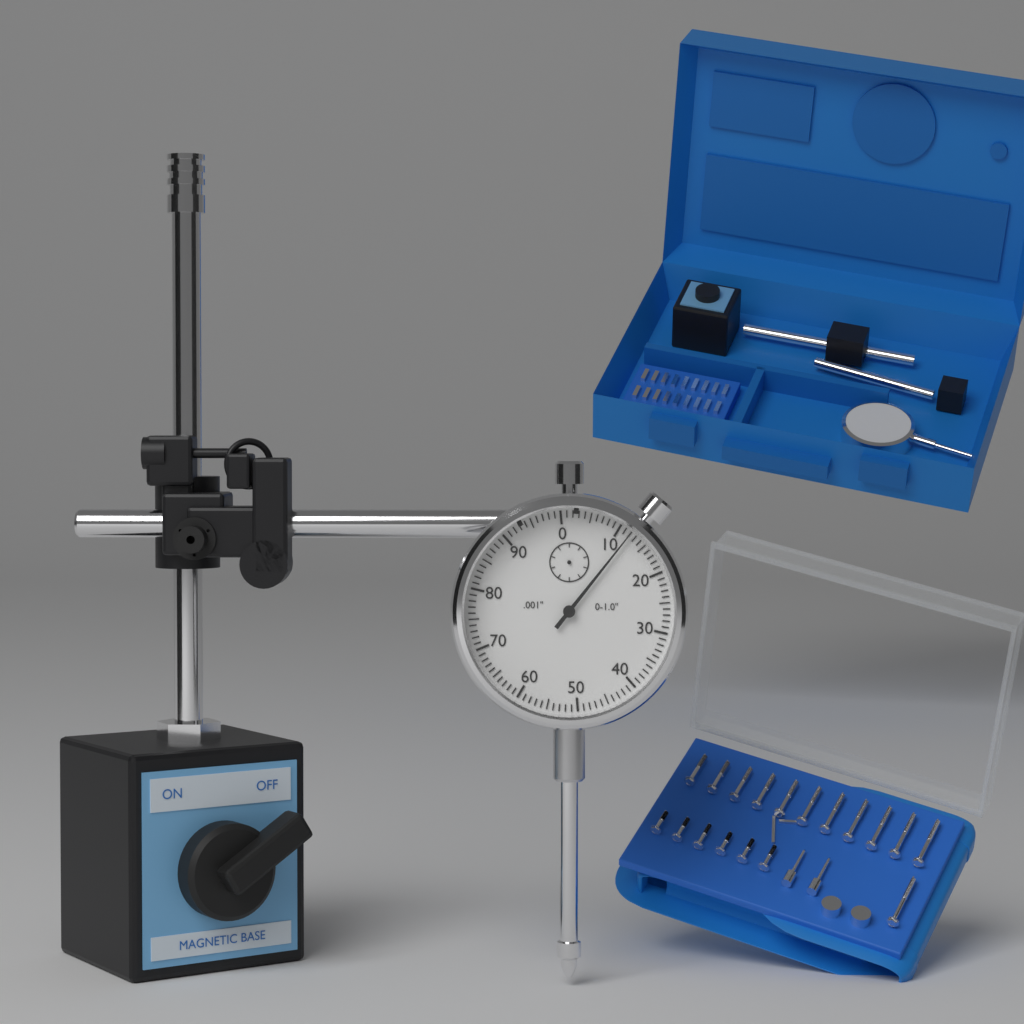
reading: 0.012 in
